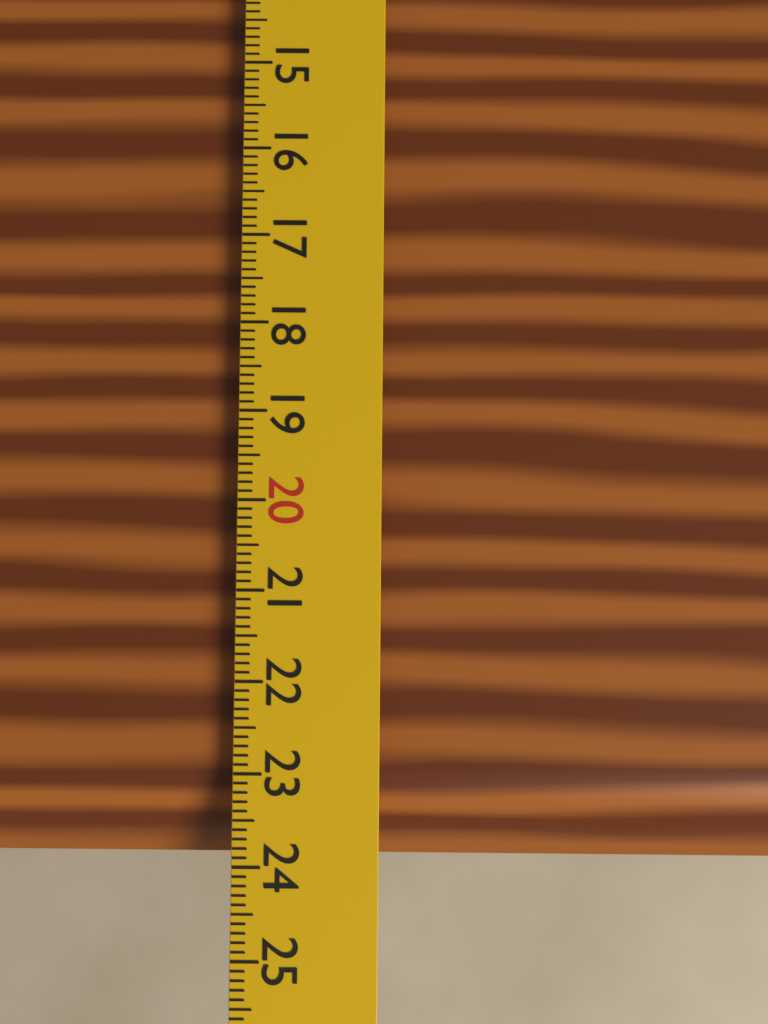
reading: 24.0 cm
